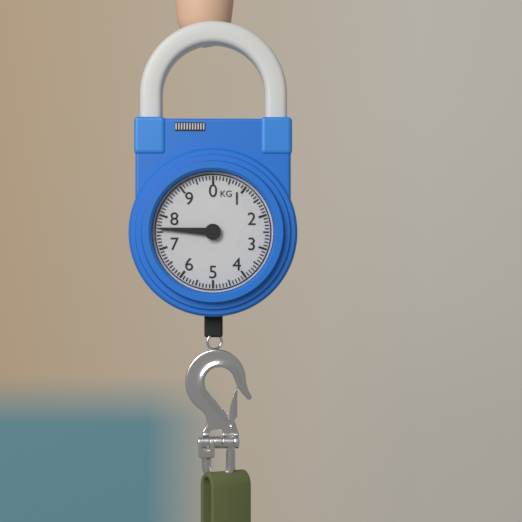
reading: 7.6 kg
